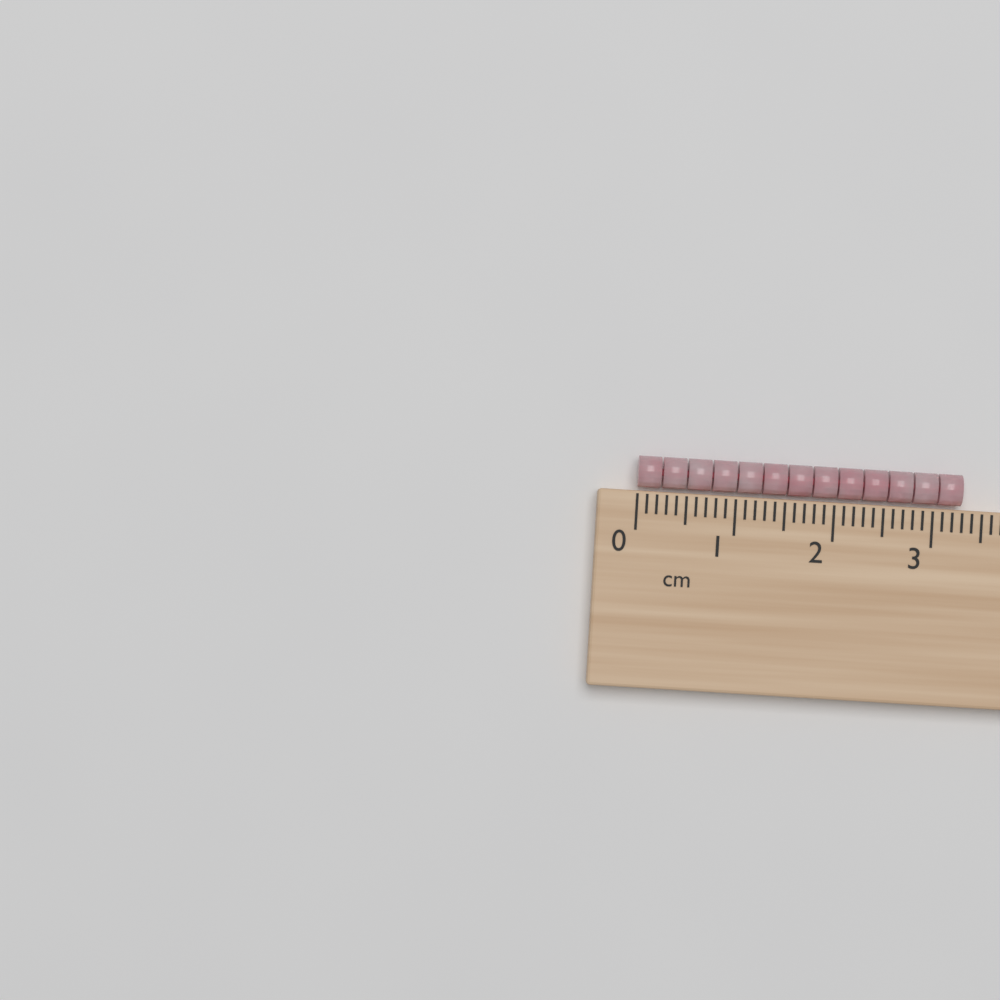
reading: 3.3 cm
